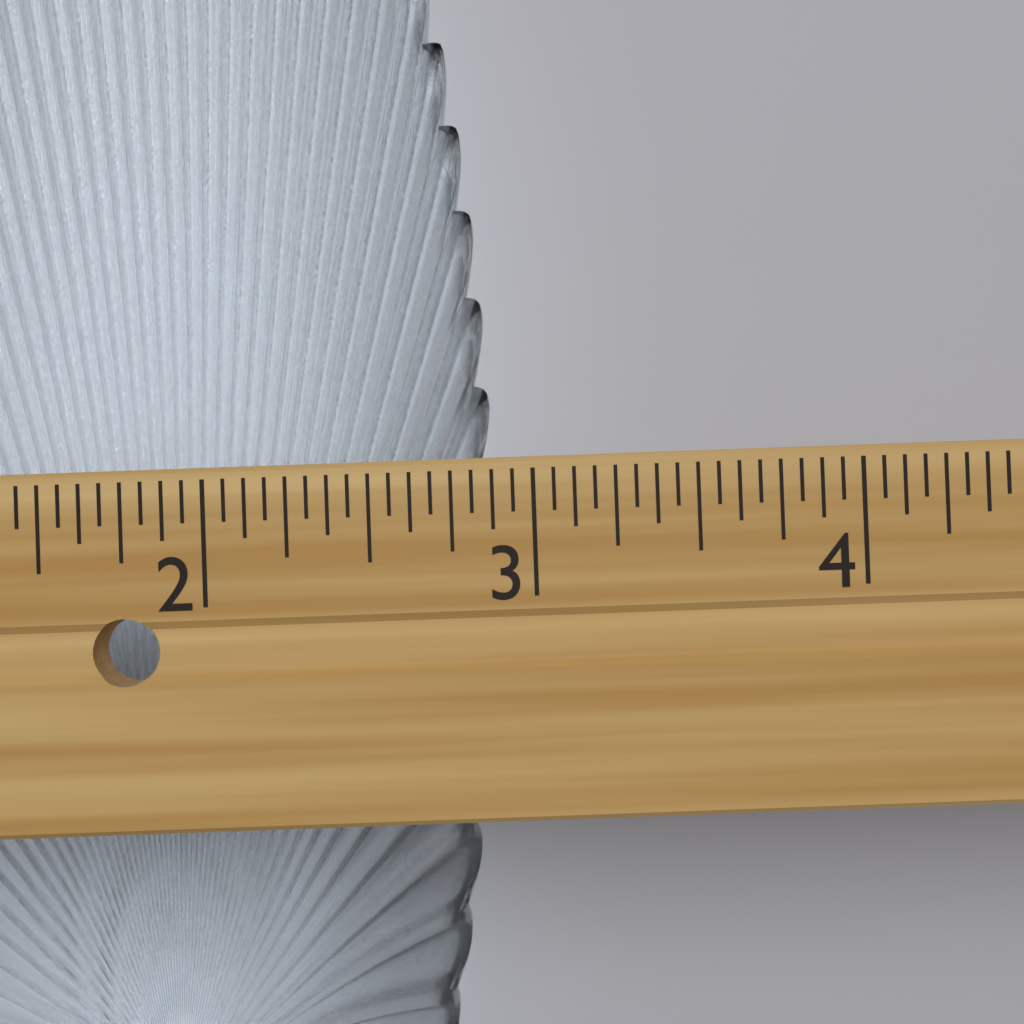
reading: 2.8750 in
